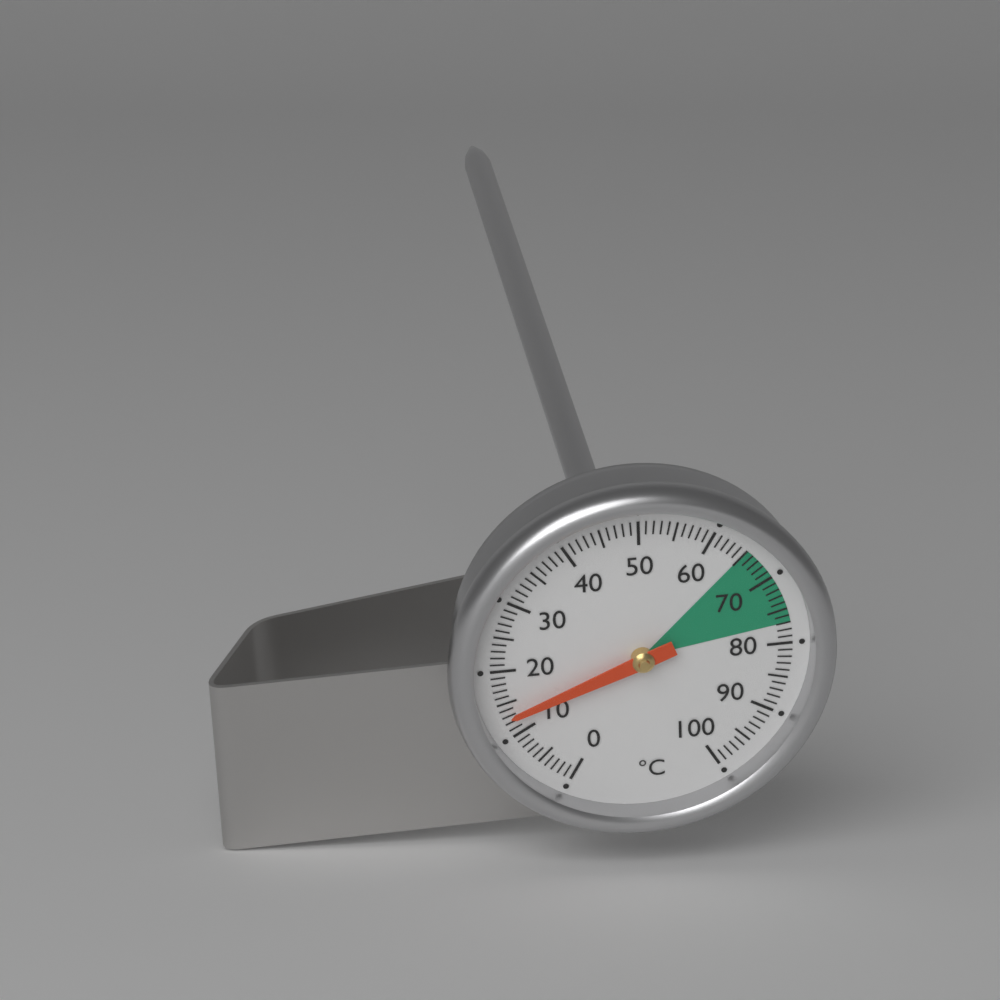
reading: 13 °C
